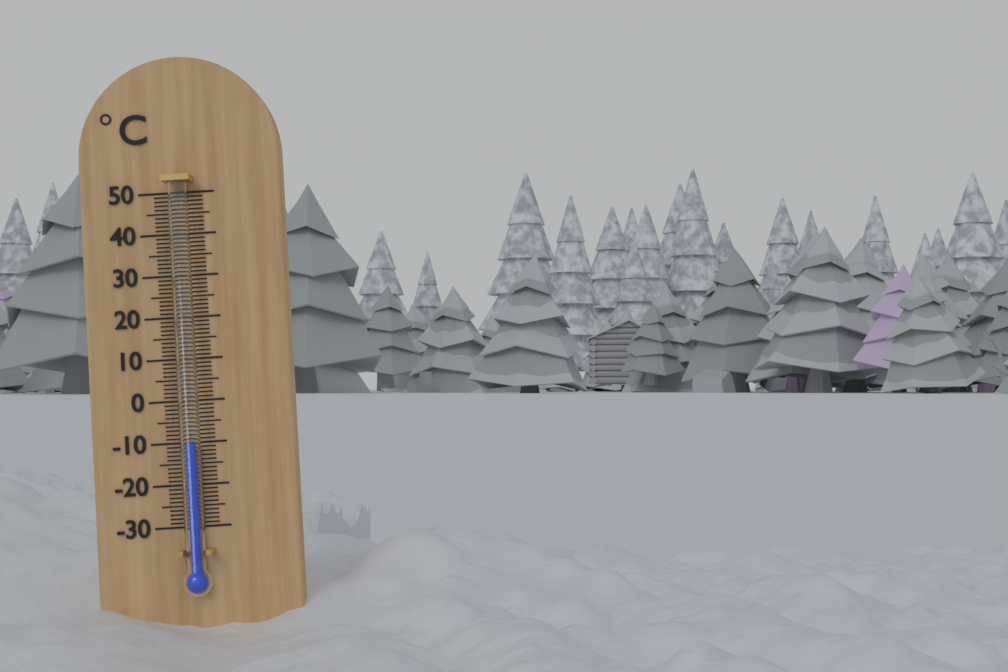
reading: -10 °C
